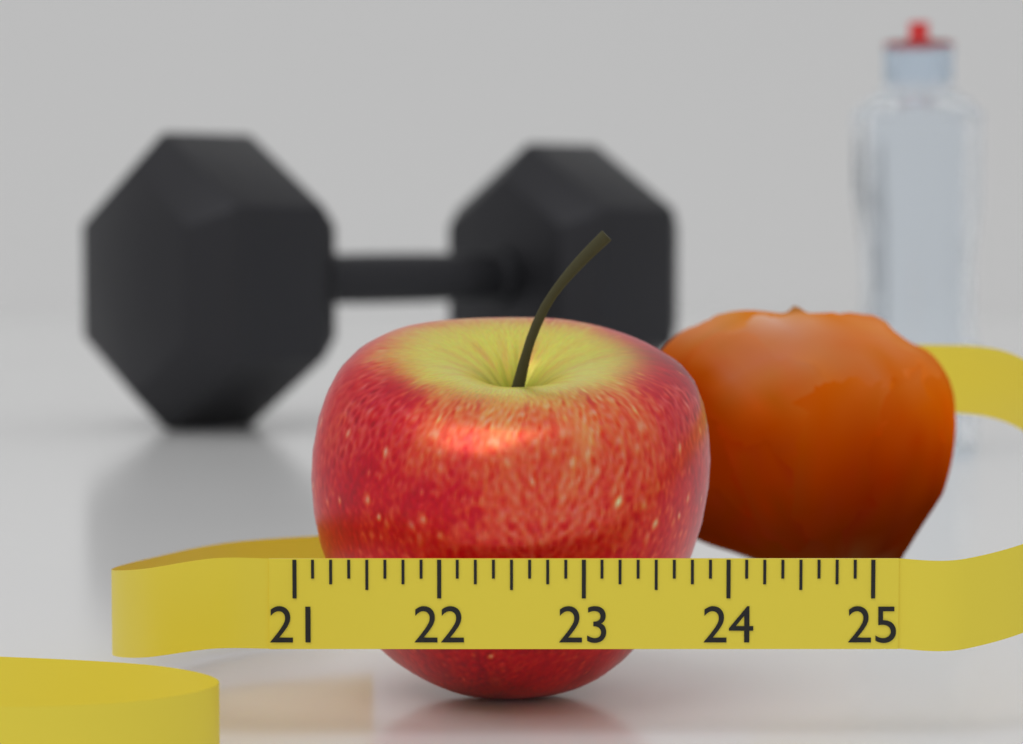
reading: 24.000 (no unit)
